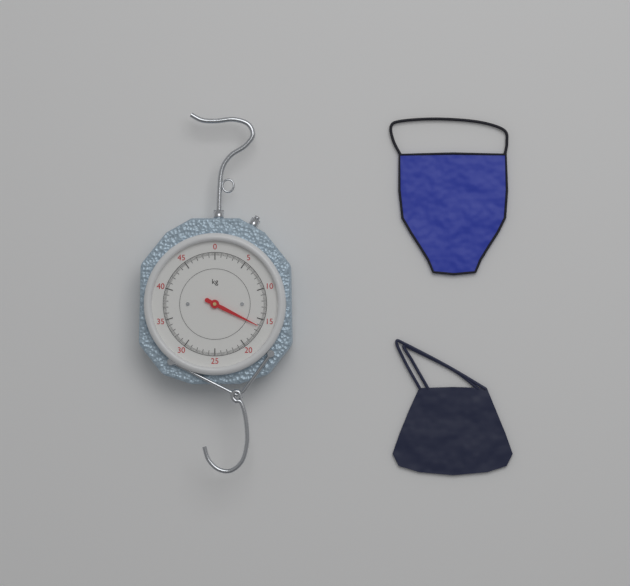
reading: 16.2 kg
